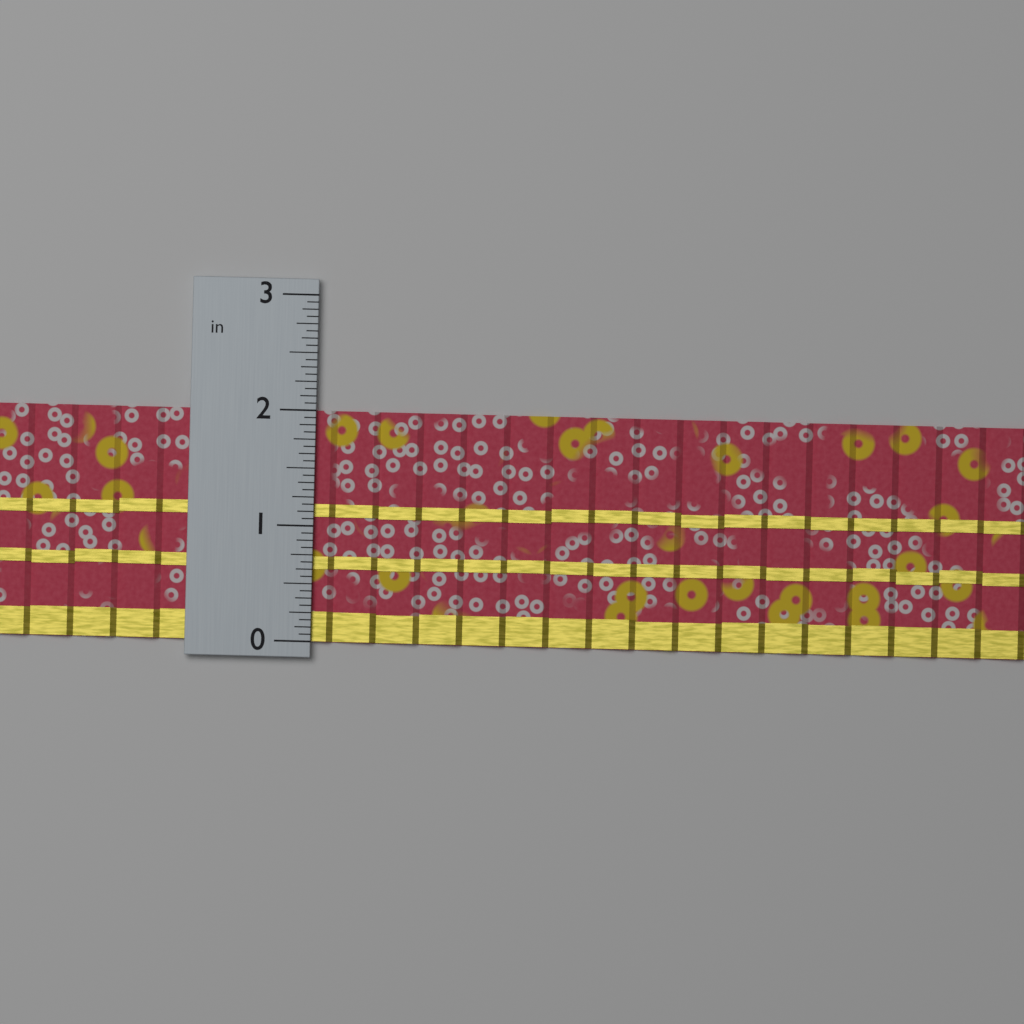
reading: 2.0000 in
